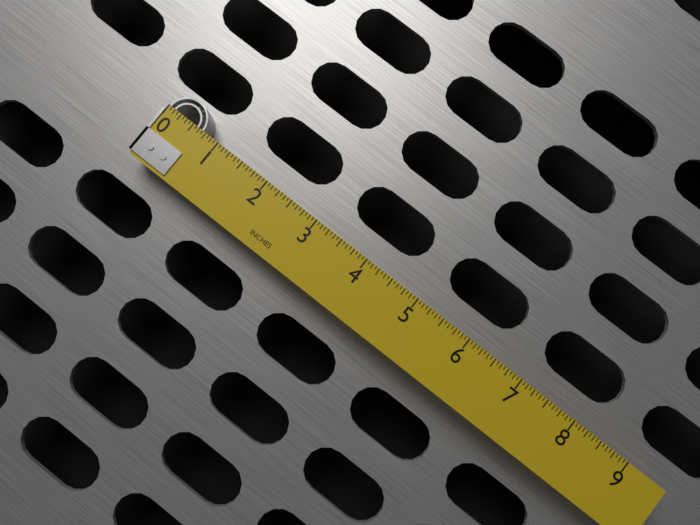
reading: 0.6875 in
